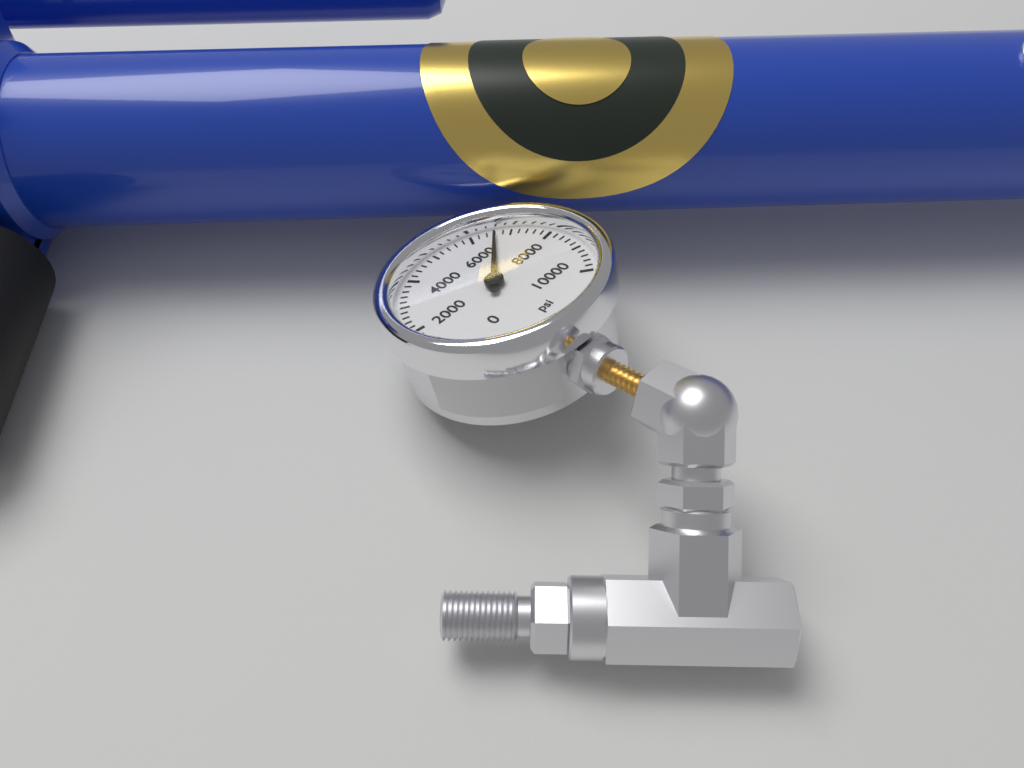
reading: 6600 psi
